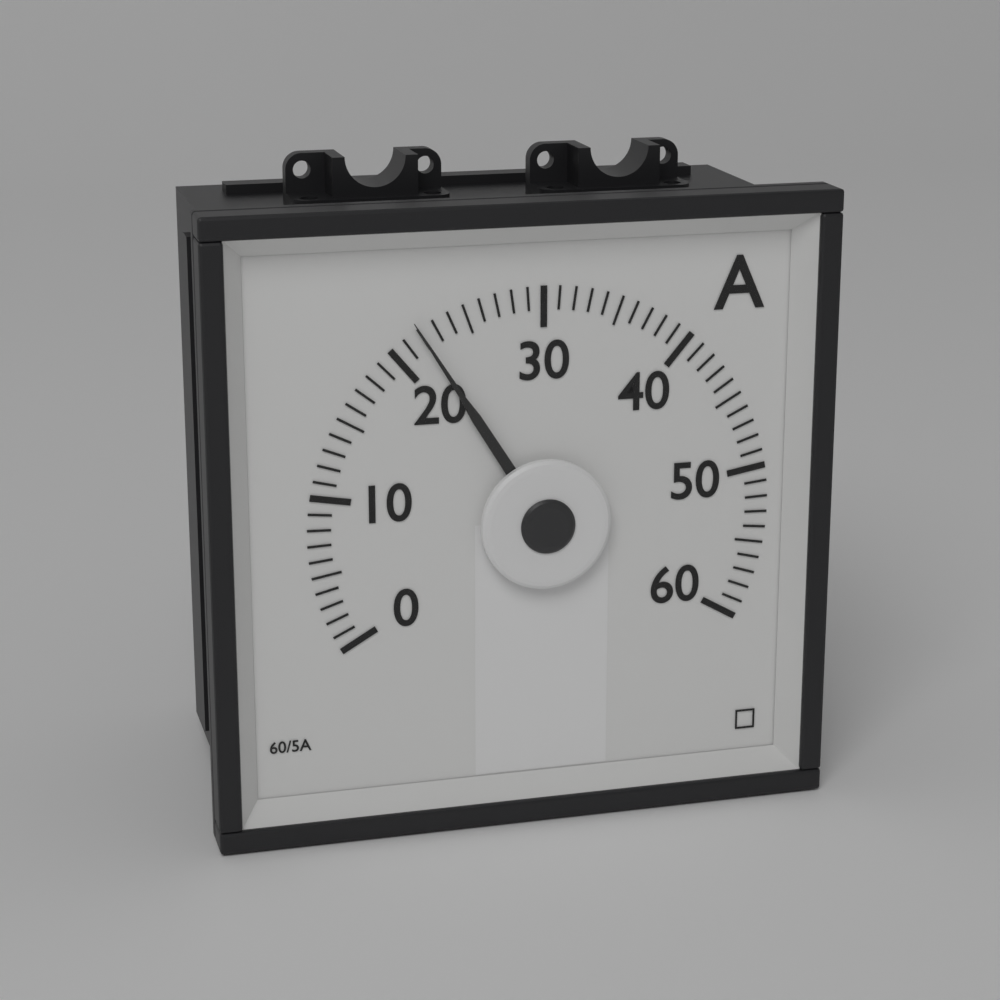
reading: 22 A
